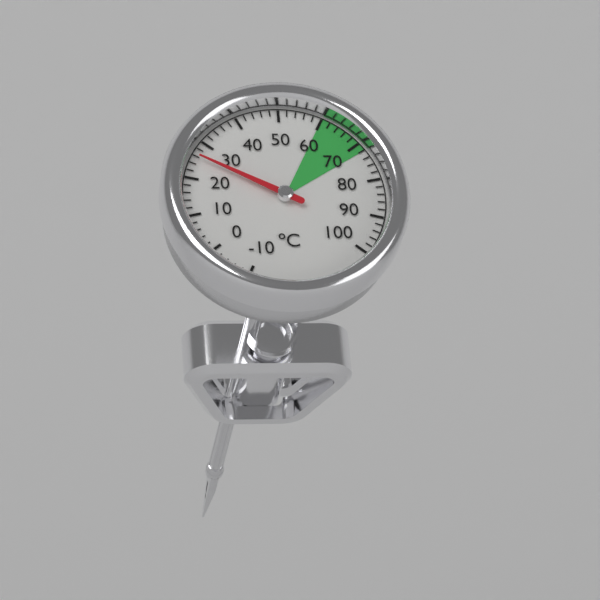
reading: 26 °C
